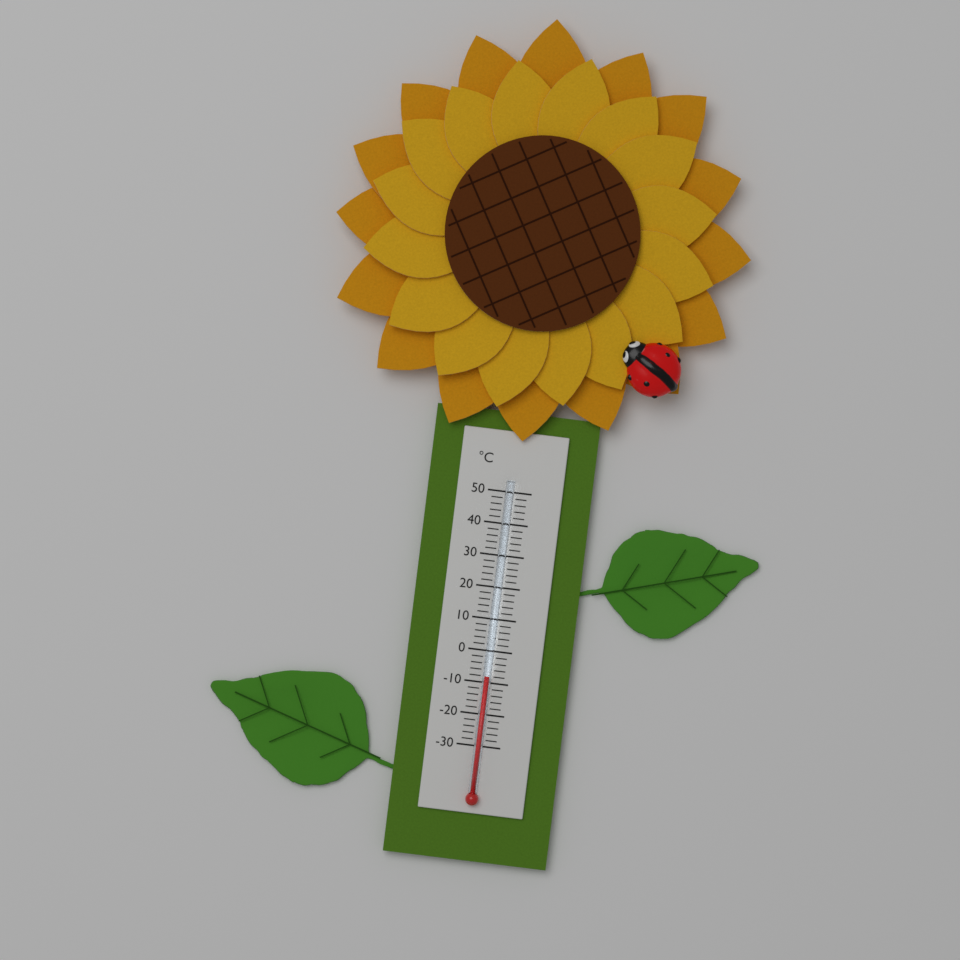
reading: -8 °C
